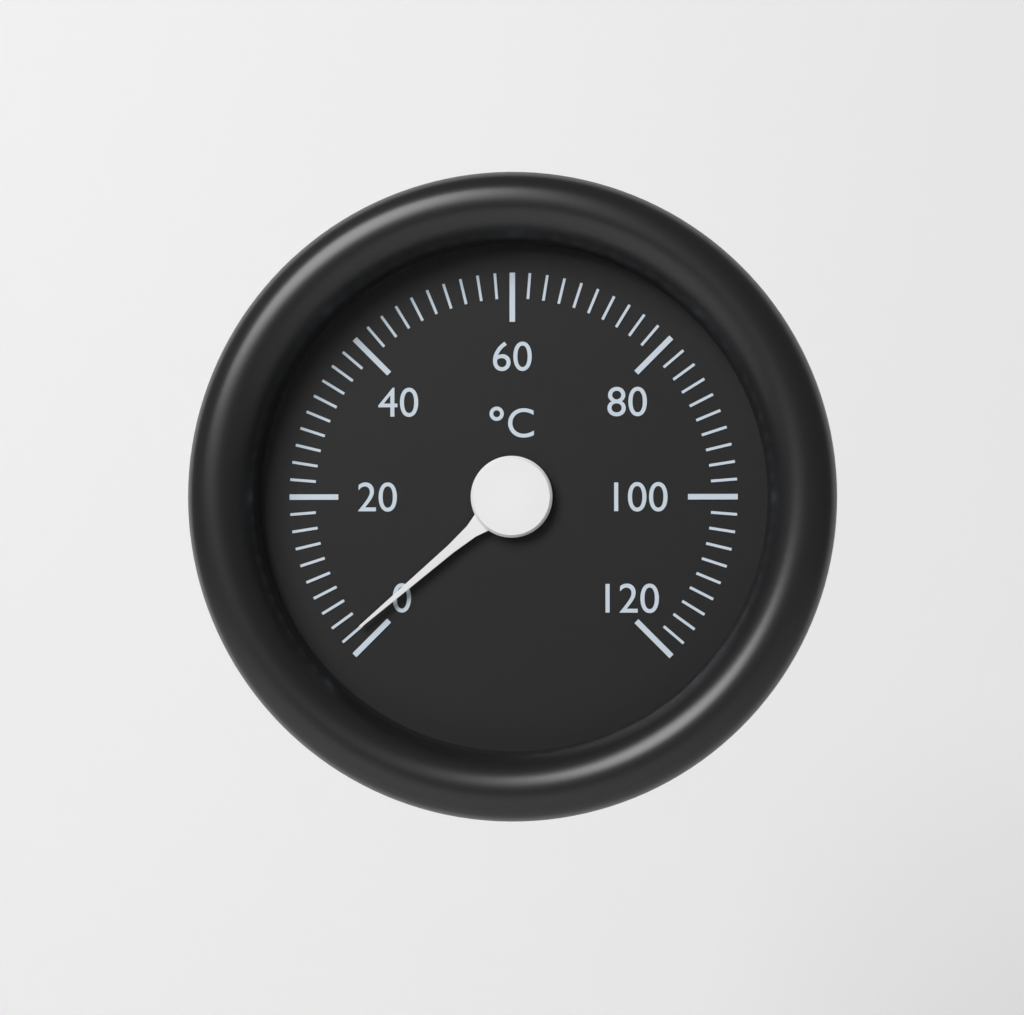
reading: 2 °C
